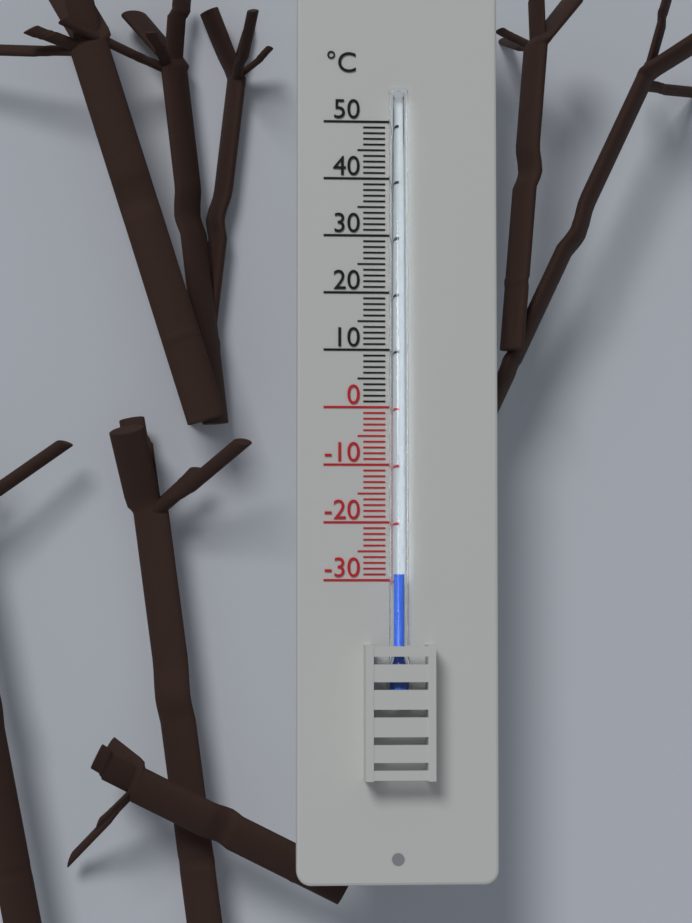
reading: -29 °C
